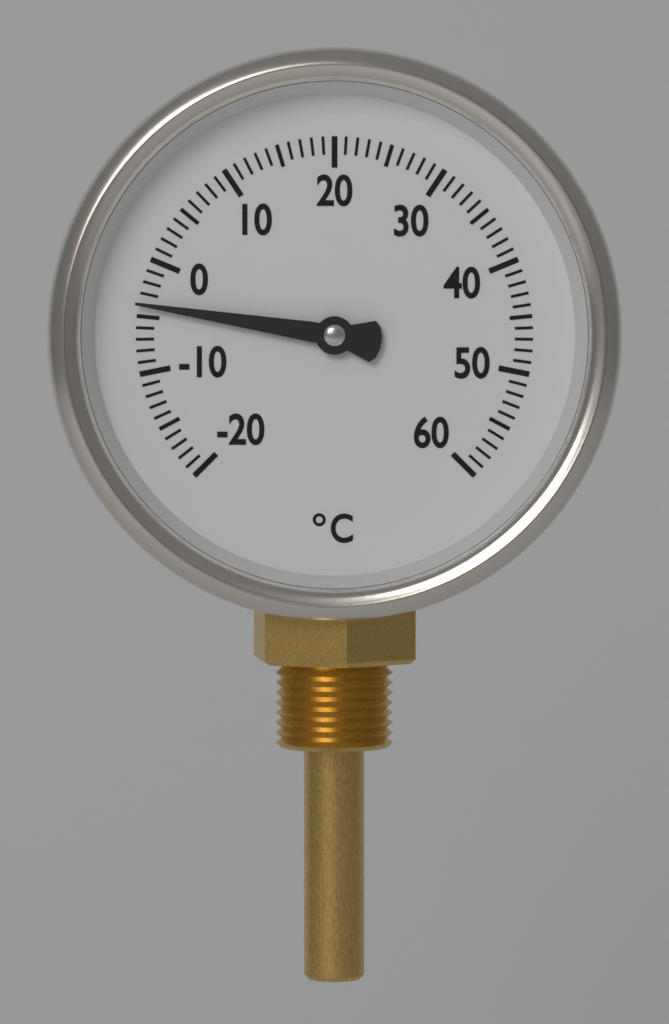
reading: -4 °C
